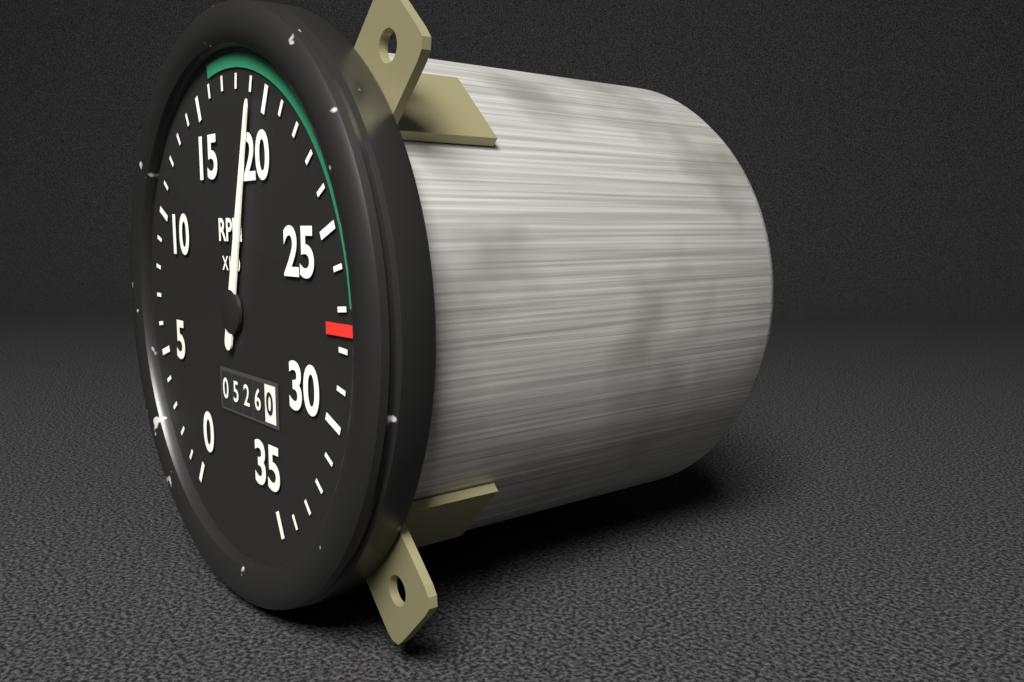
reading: 1900 RPM
